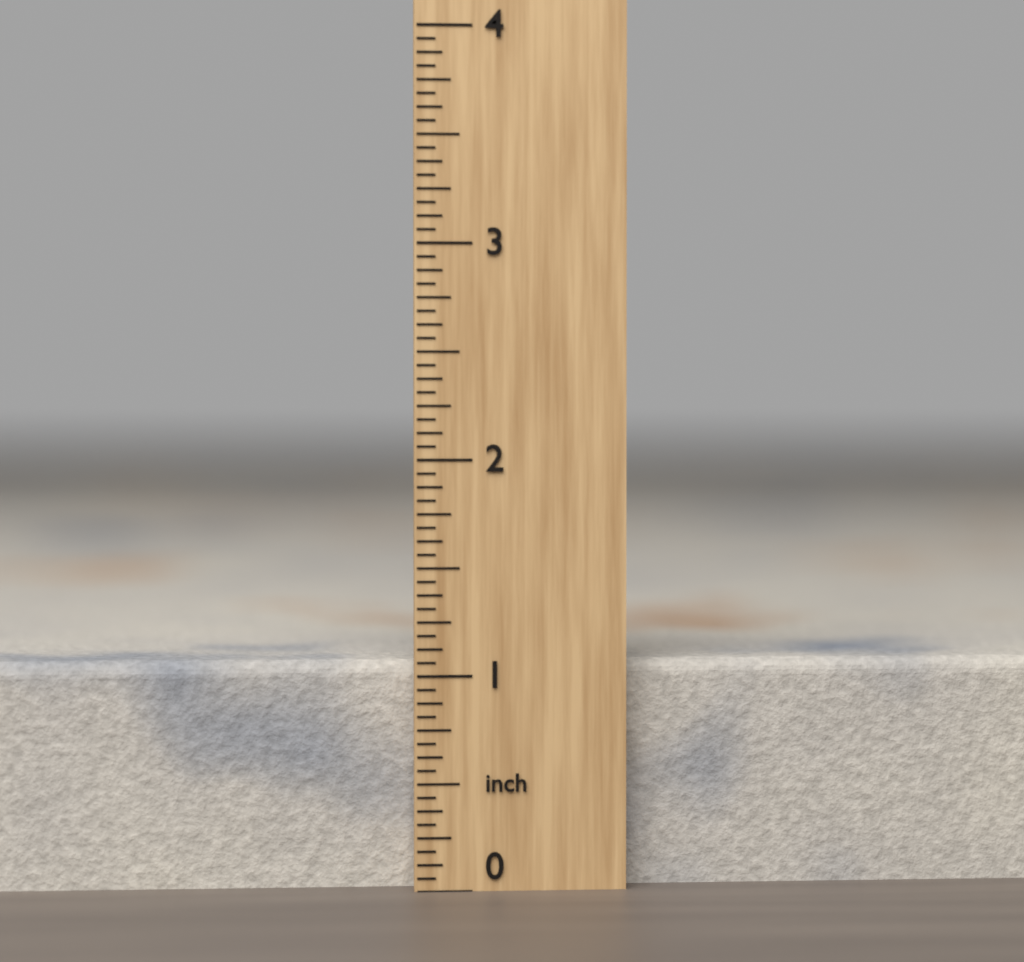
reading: 1.0625 inch
